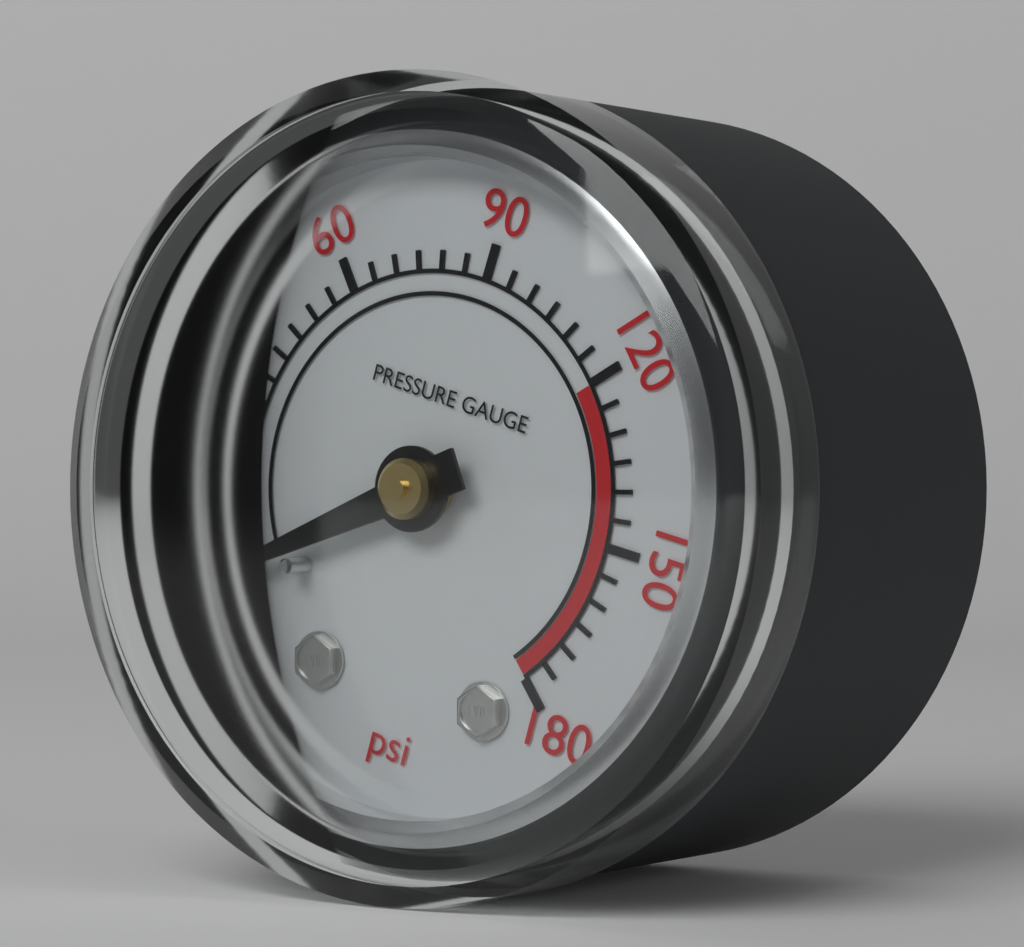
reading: 0 psi
